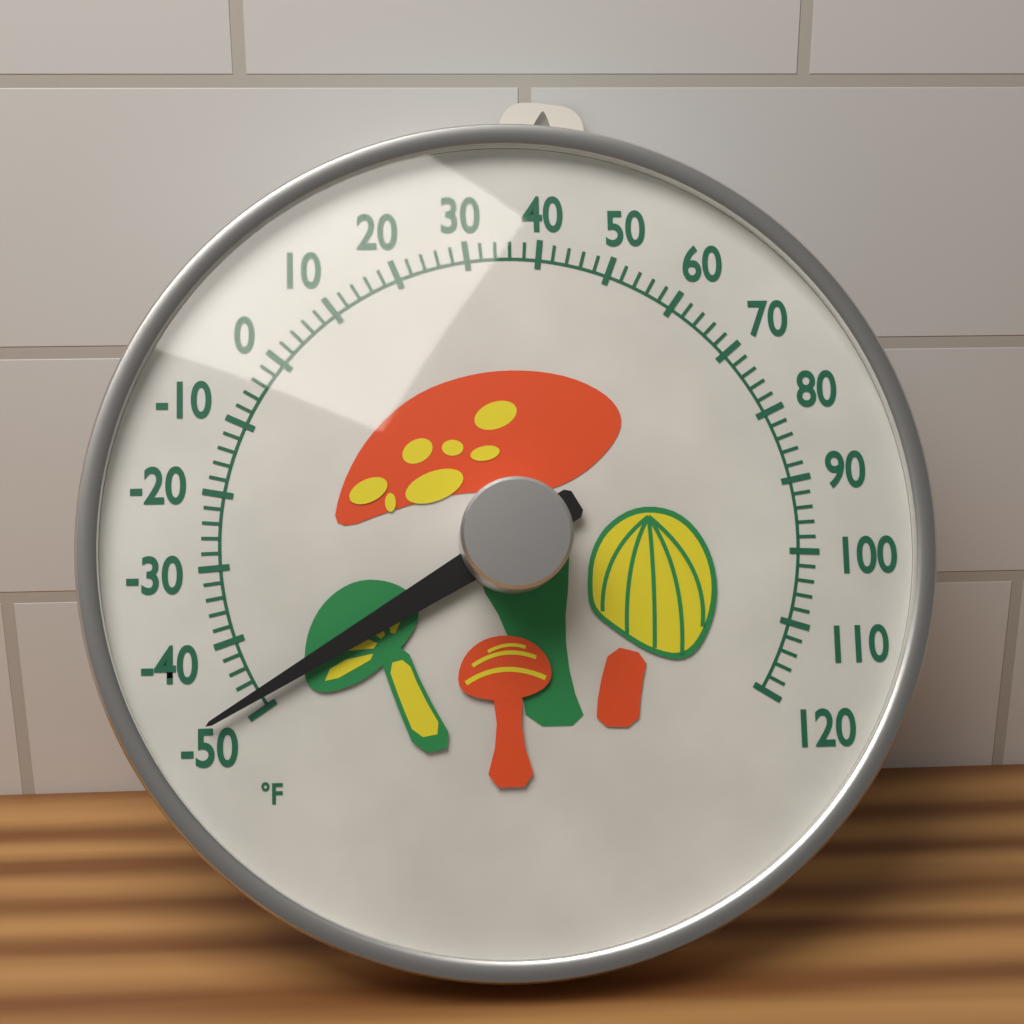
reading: -48 °F
